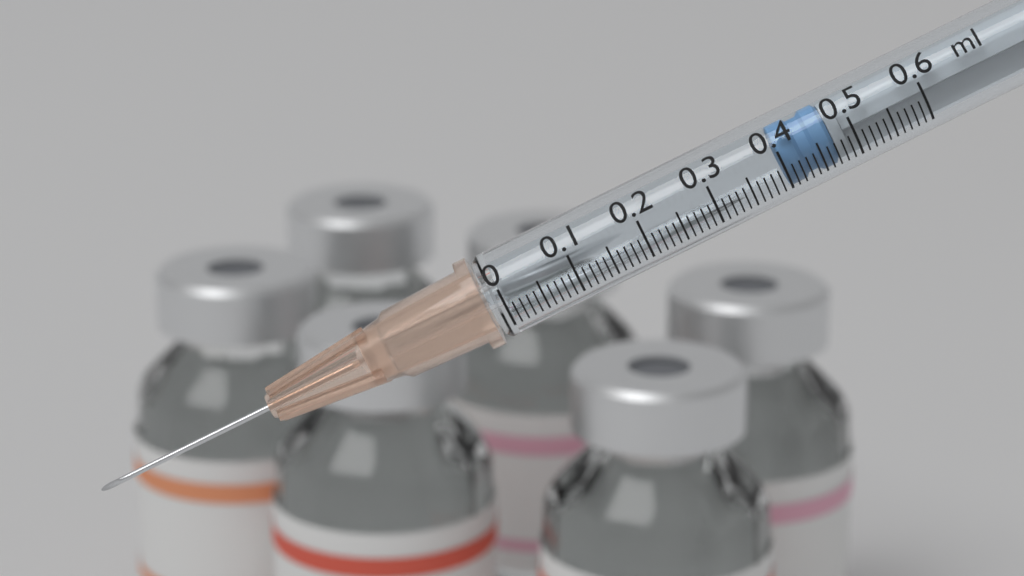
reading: 0.40 ml
